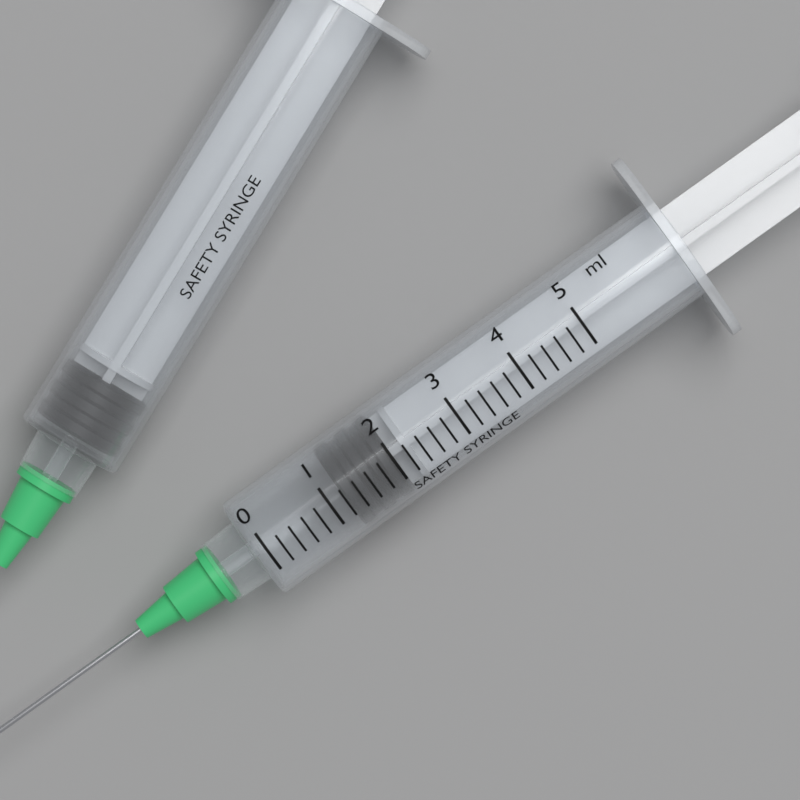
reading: 1.2 ml
